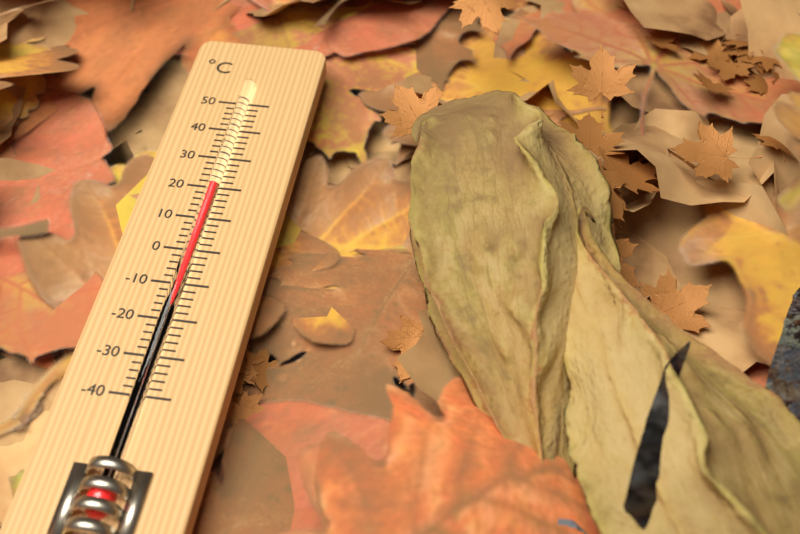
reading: 20 °C
